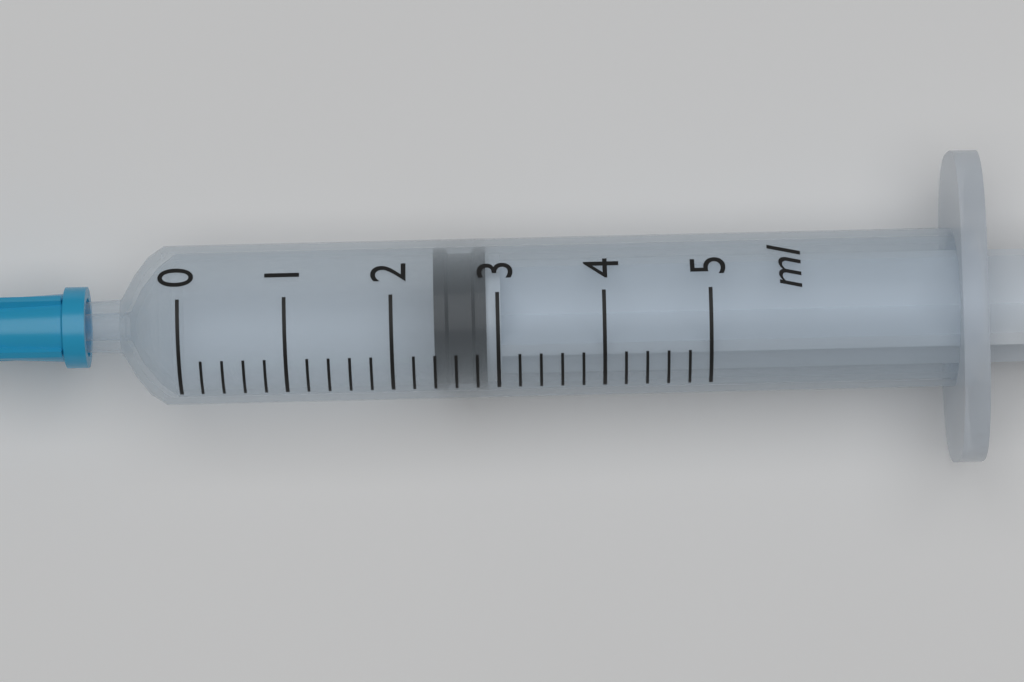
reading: 2.4 ml
